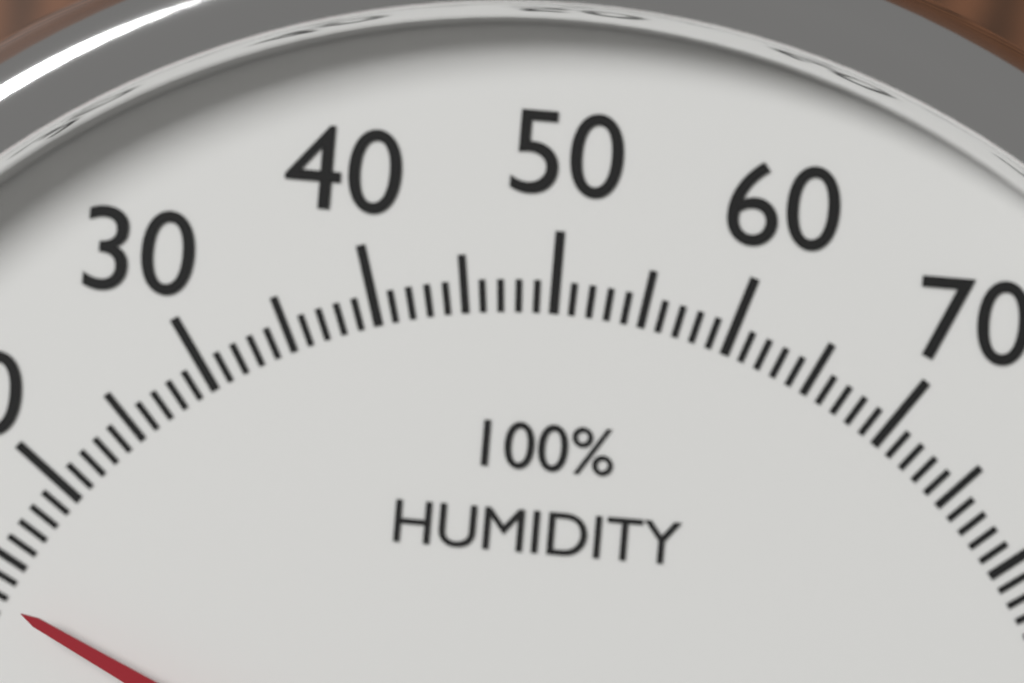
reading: 13 %
